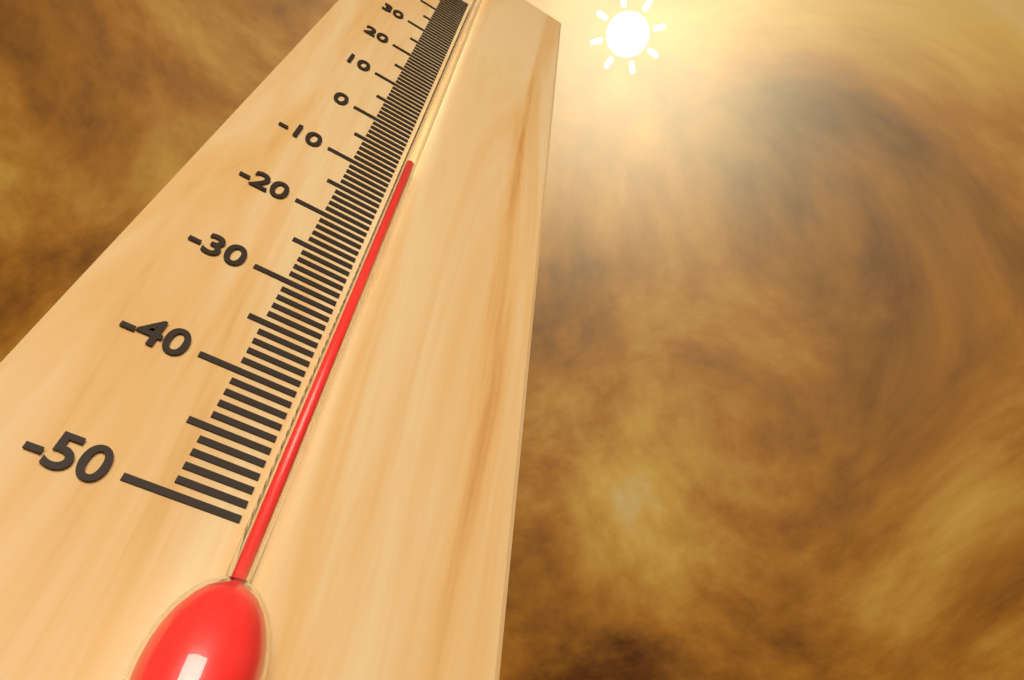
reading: -7 °C
